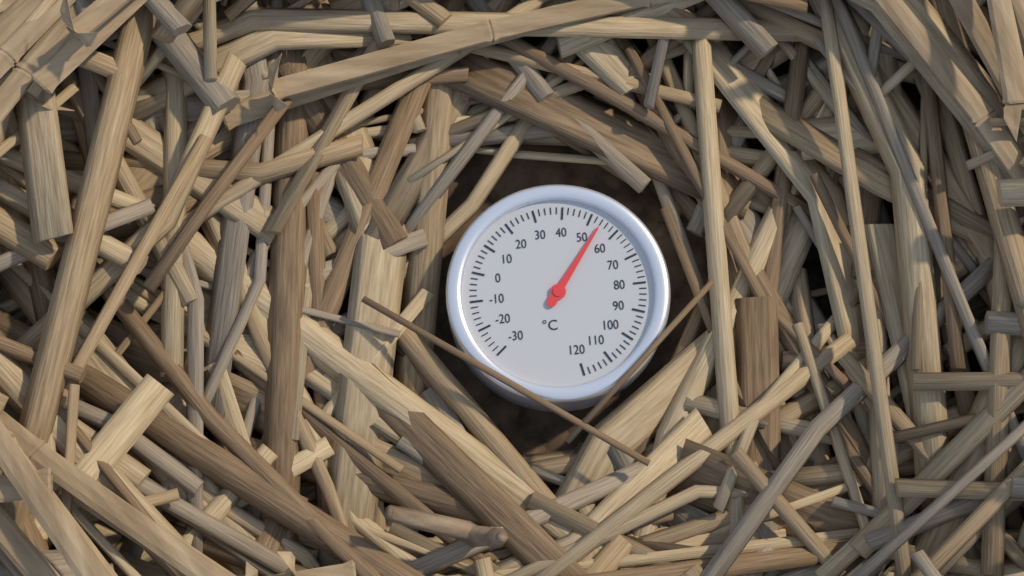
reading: 54 °C
